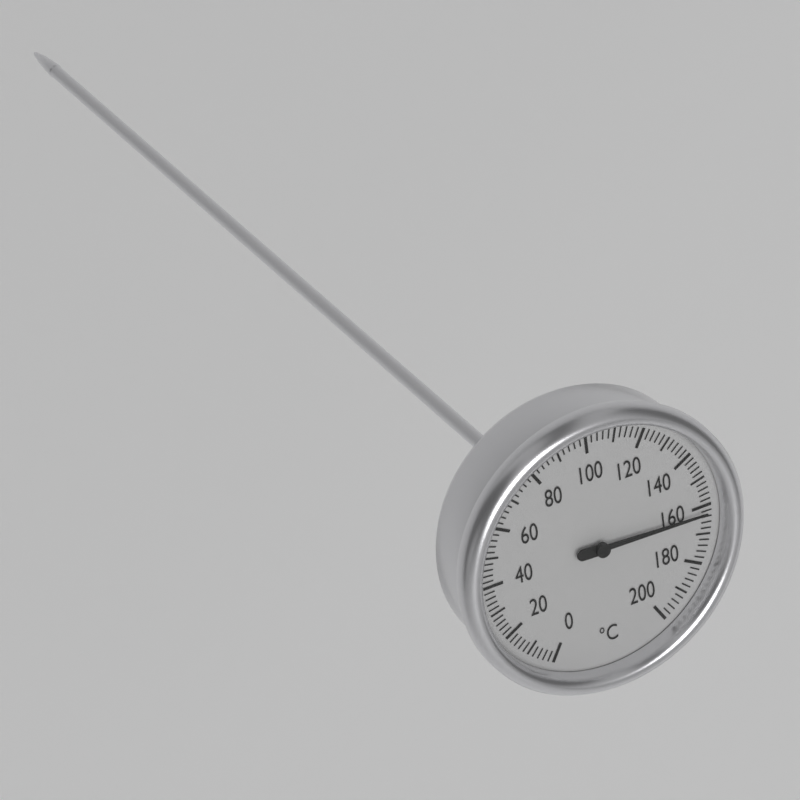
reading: 162 °C
